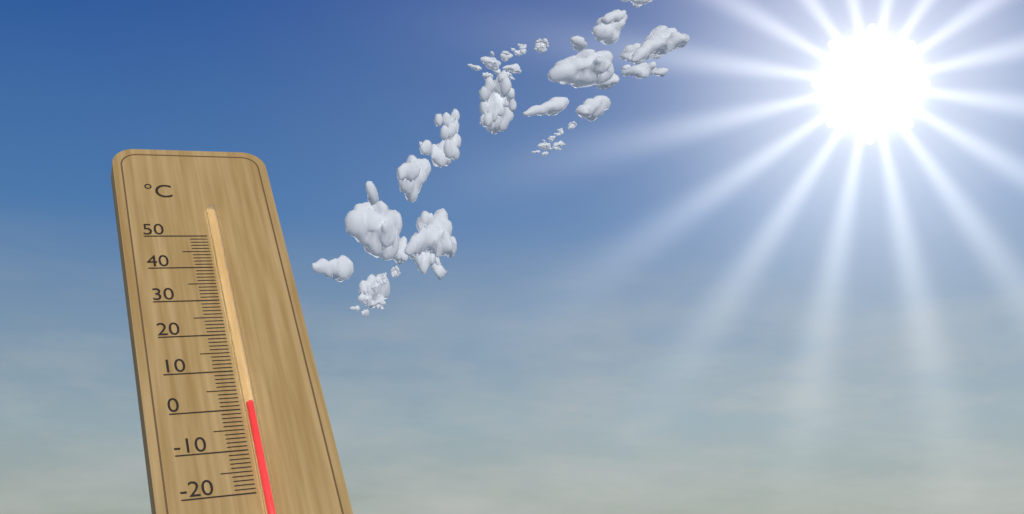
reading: 1 °C
